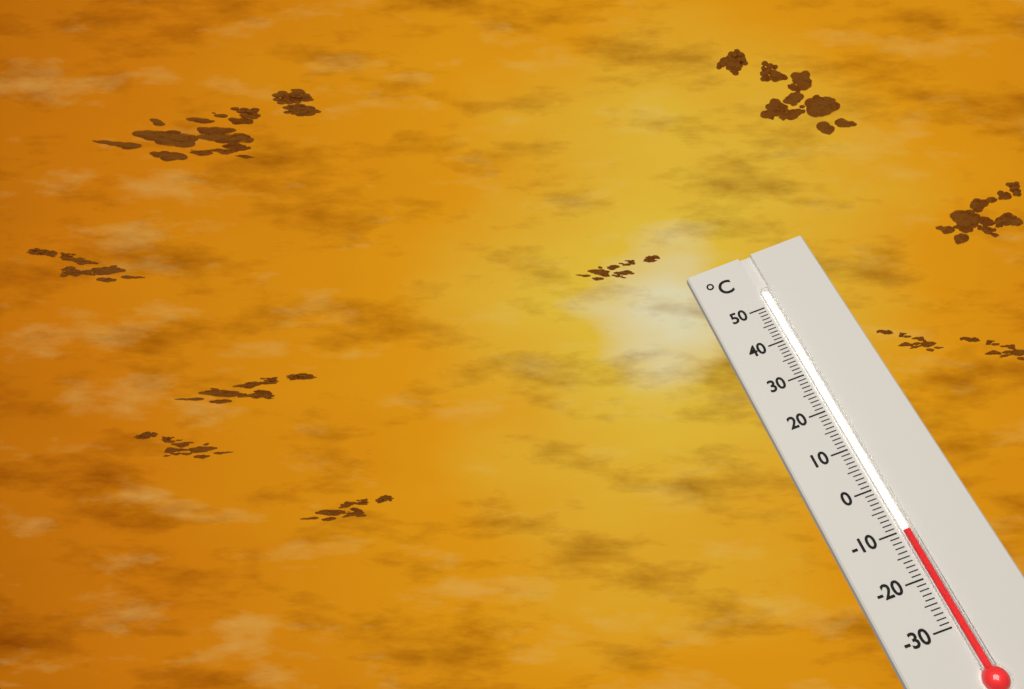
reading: -10 °C
